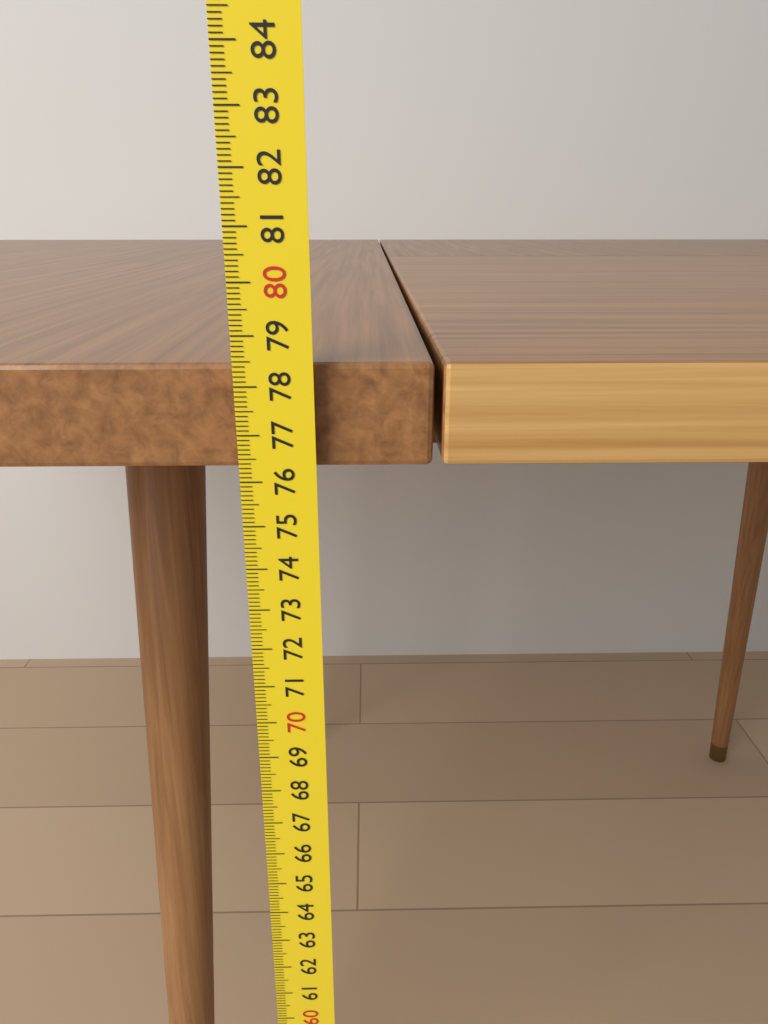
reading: 78.4 cm
